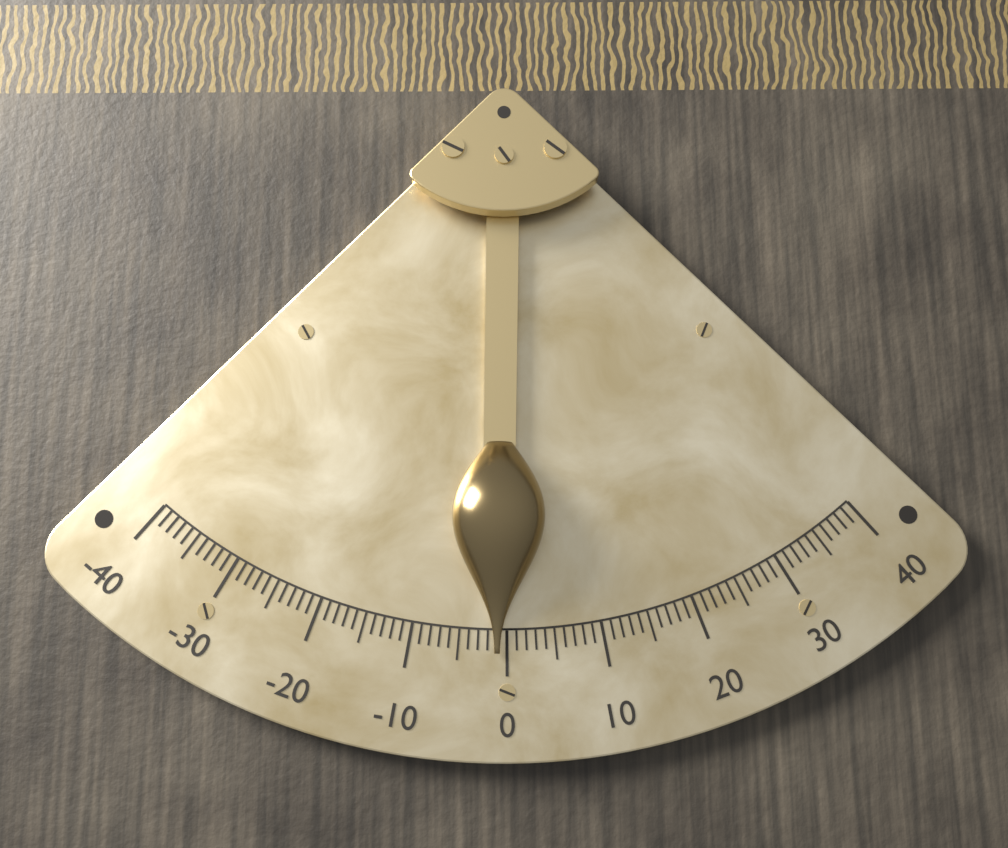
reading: -1 (no unit)
